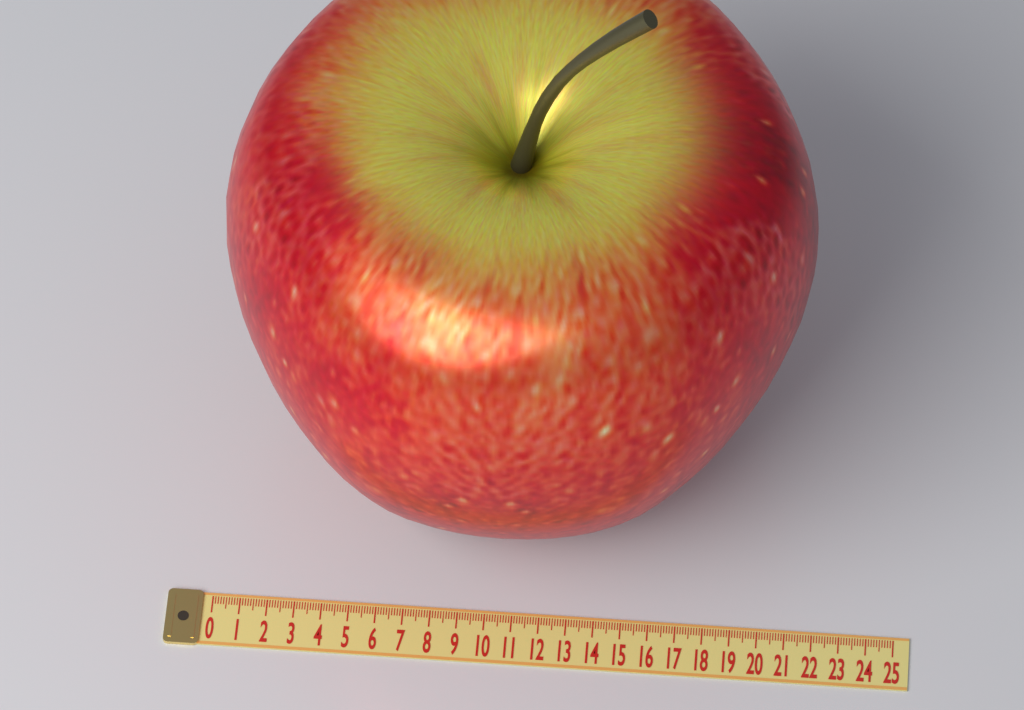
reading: 21.3 (no unit)
